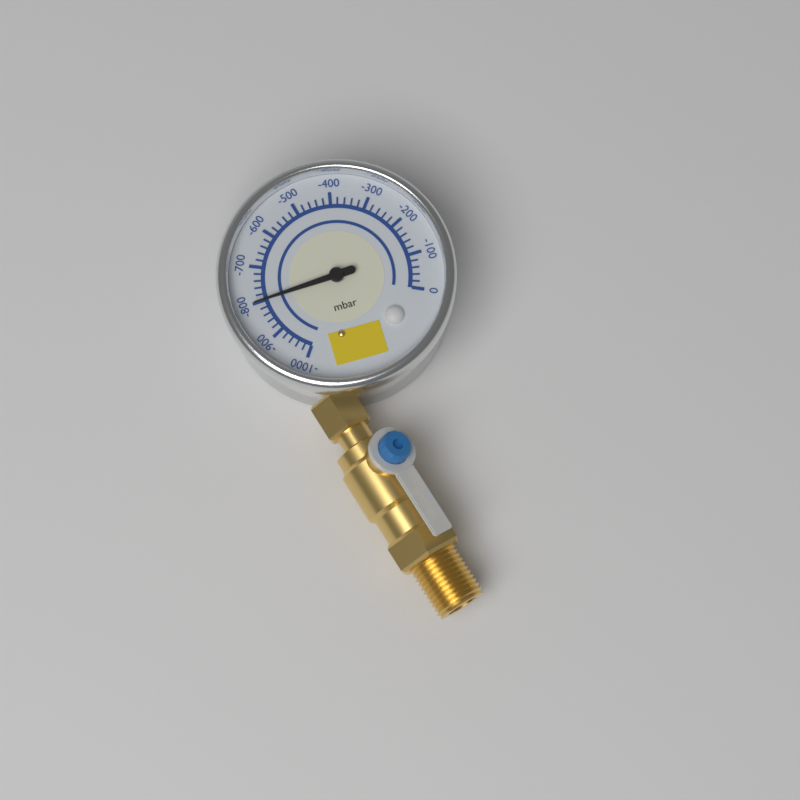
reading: -800 mbar
